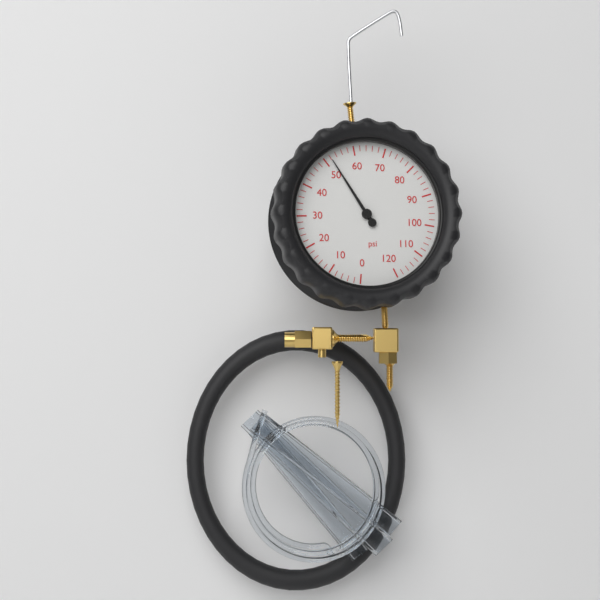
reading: 52 psi
